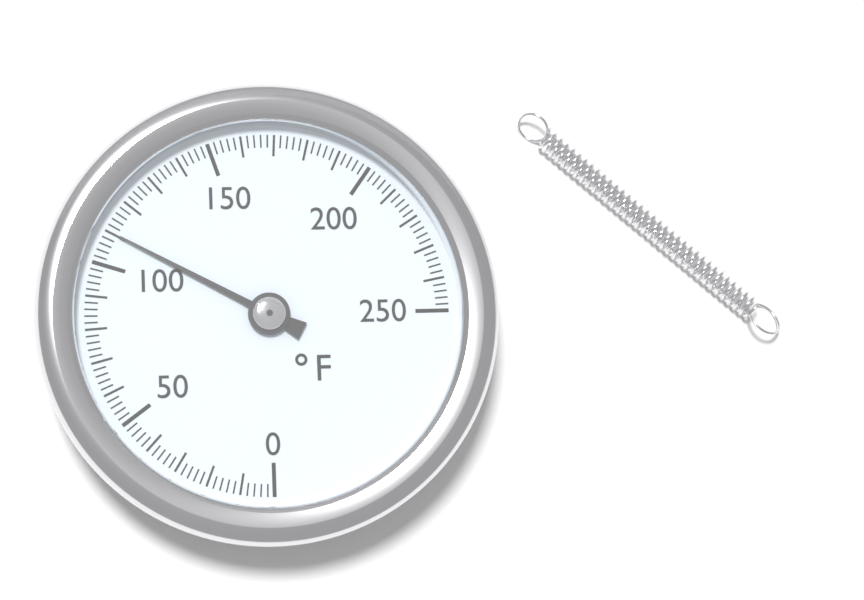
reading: 110 °F
